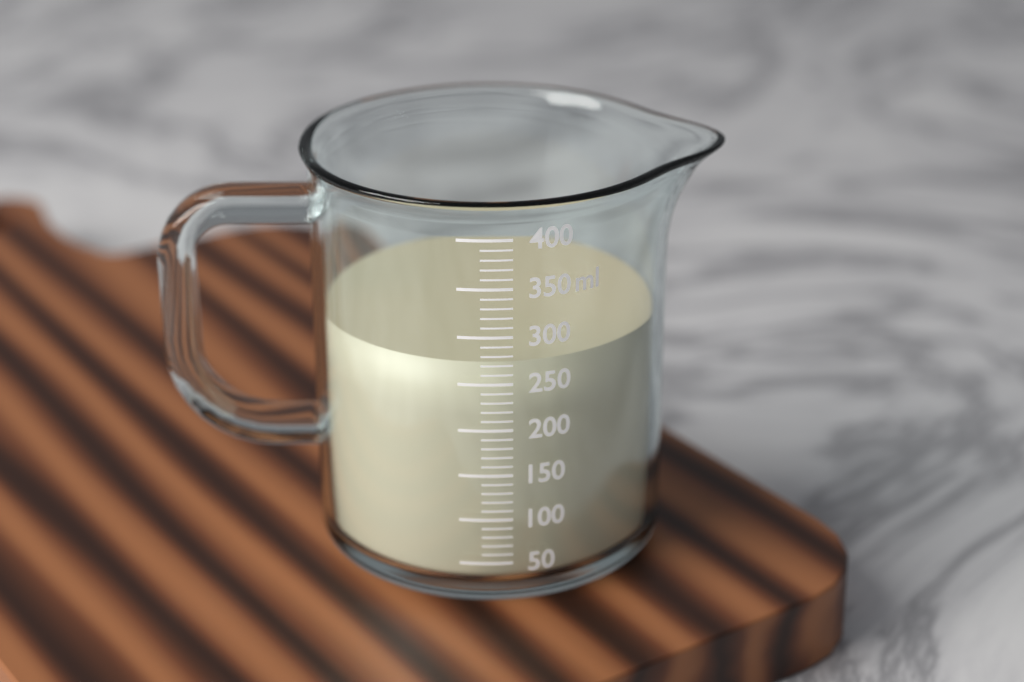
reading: 270 ml
